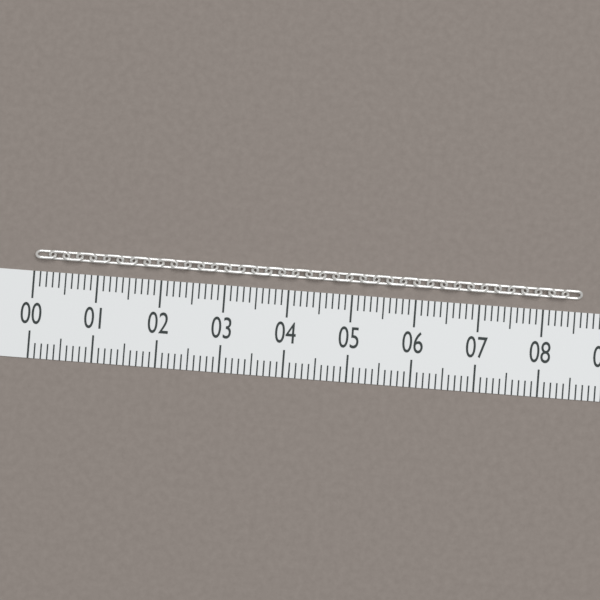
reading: 8.6 (no unit)
